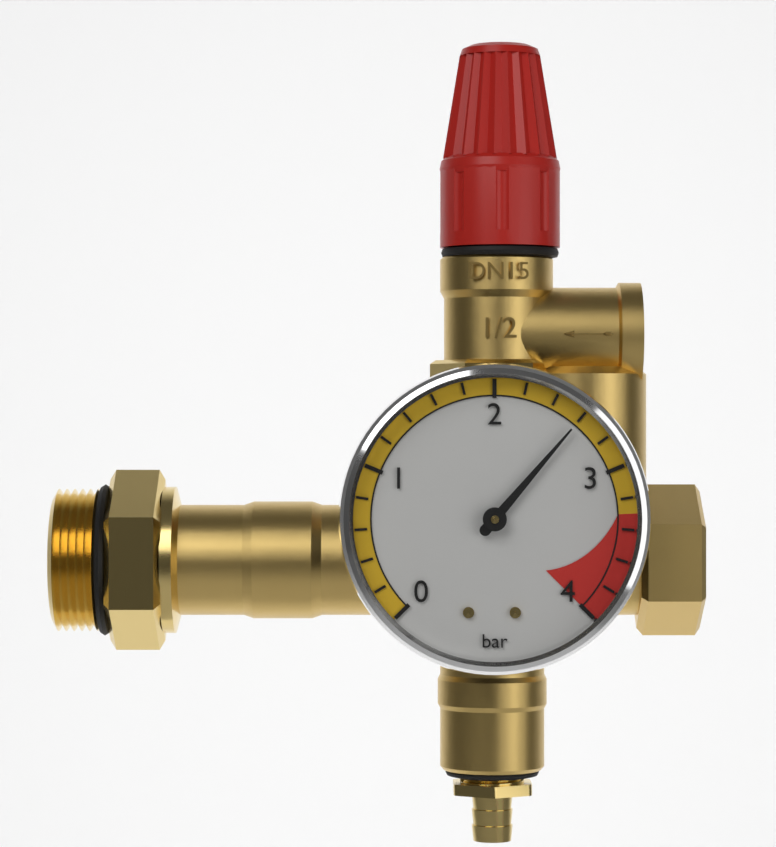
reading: 2.6 bar
